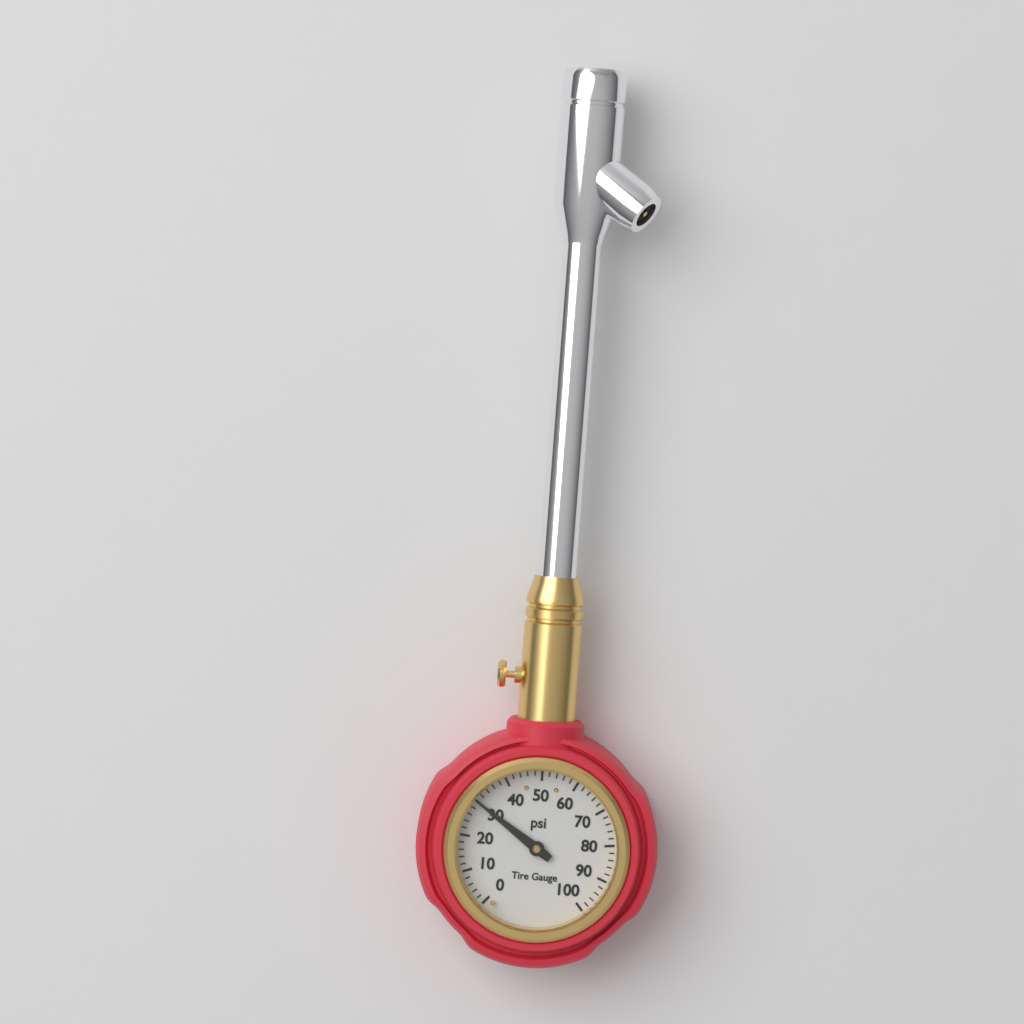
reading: 30 psi
